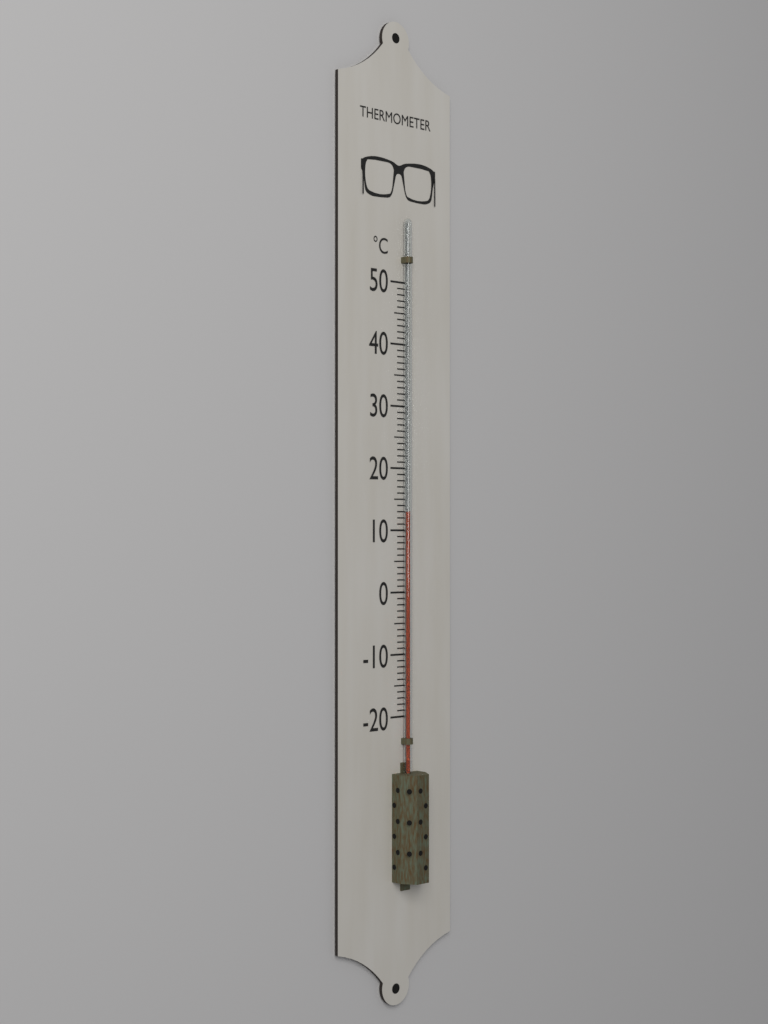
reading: 13 °C
